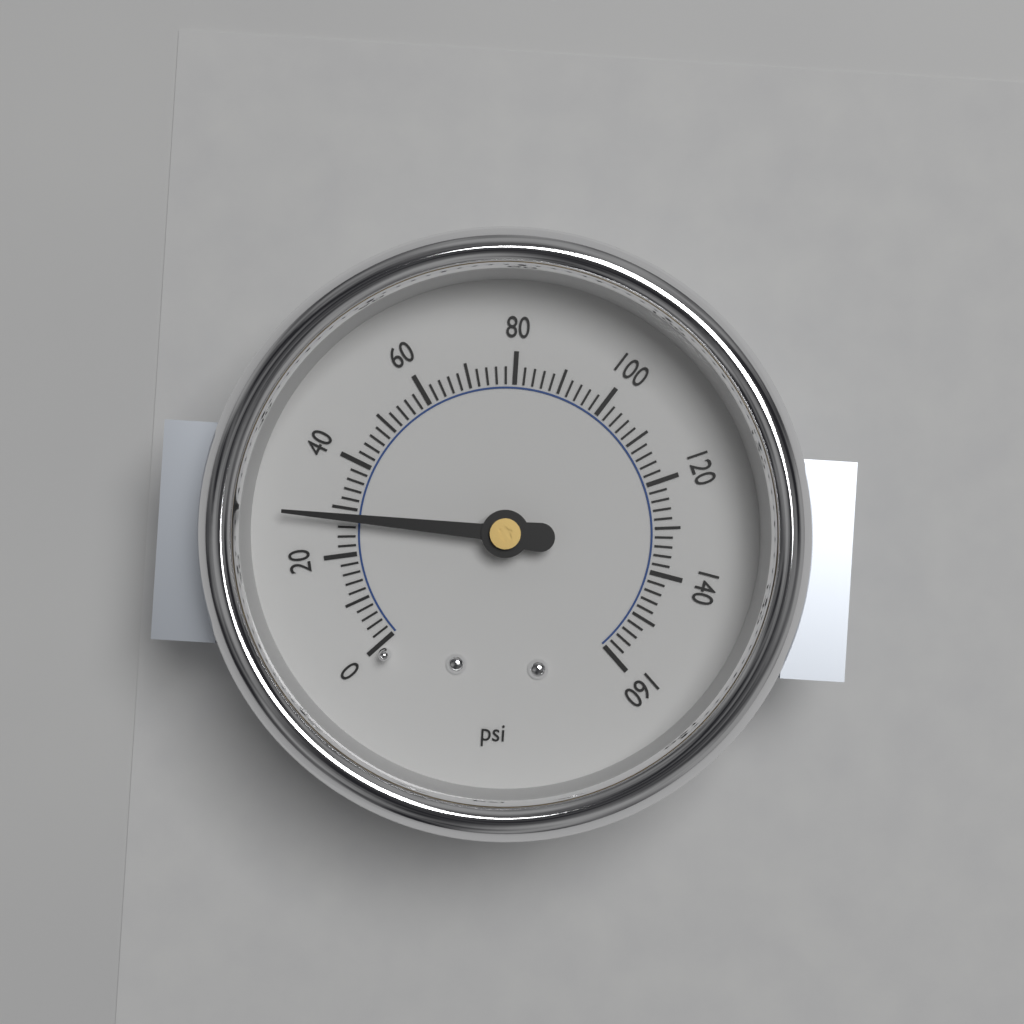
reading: 28 psi
